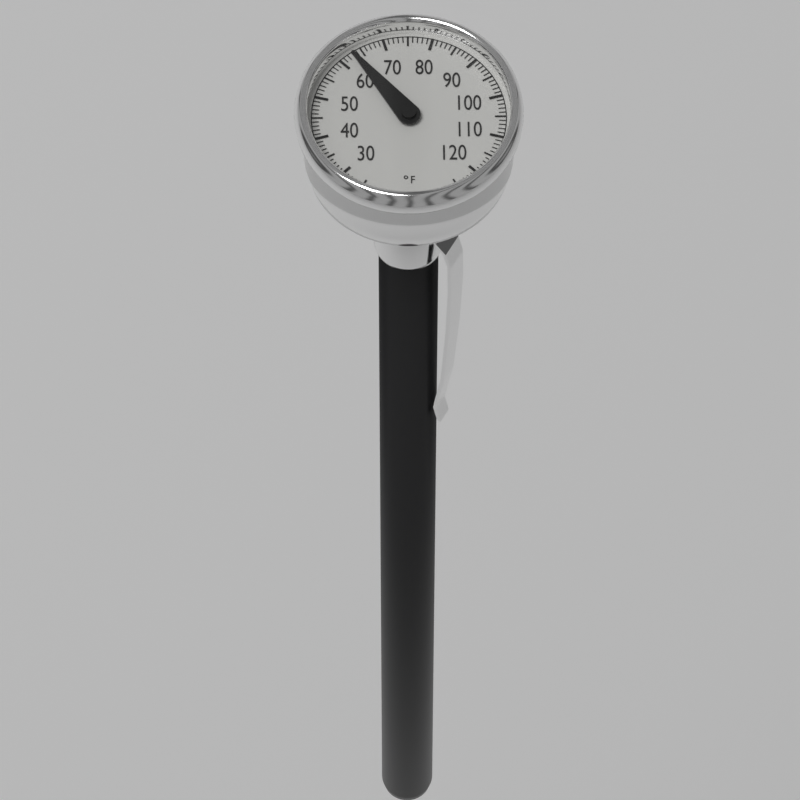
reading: 63 °F
